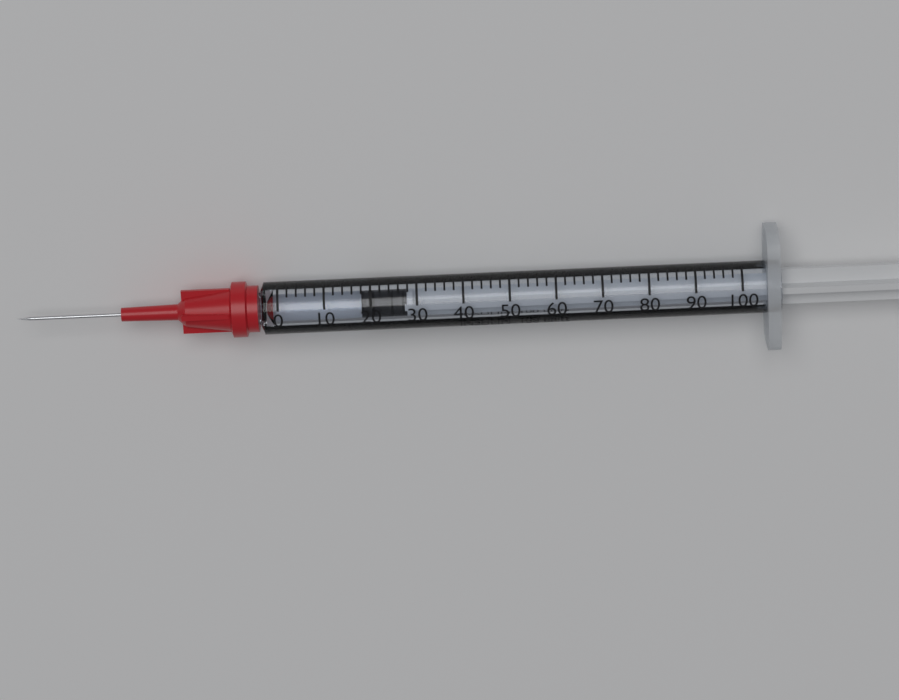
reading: 18 units
